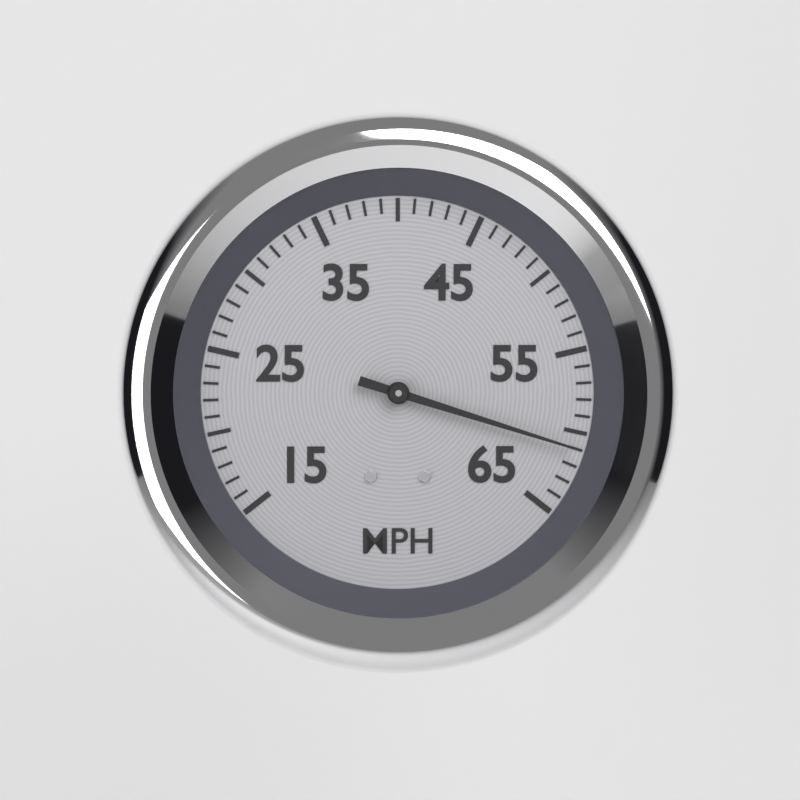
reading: 61 MPH
